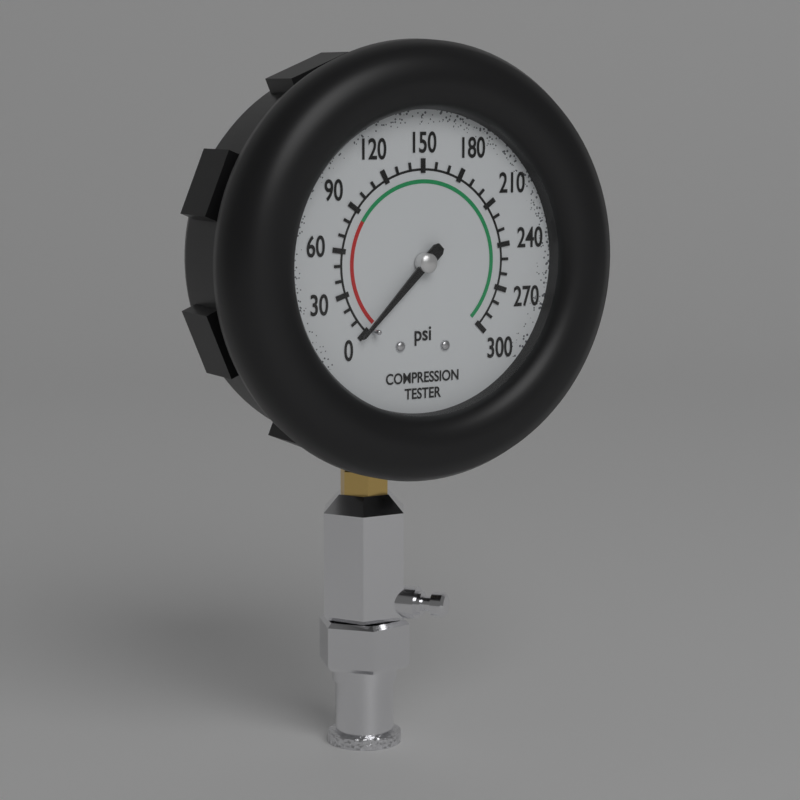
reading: 0 psi
